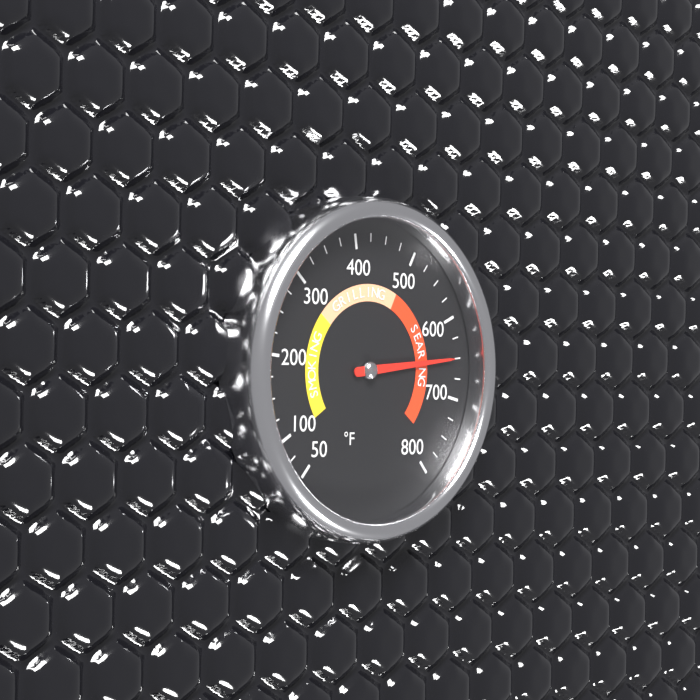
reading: 650 °F
